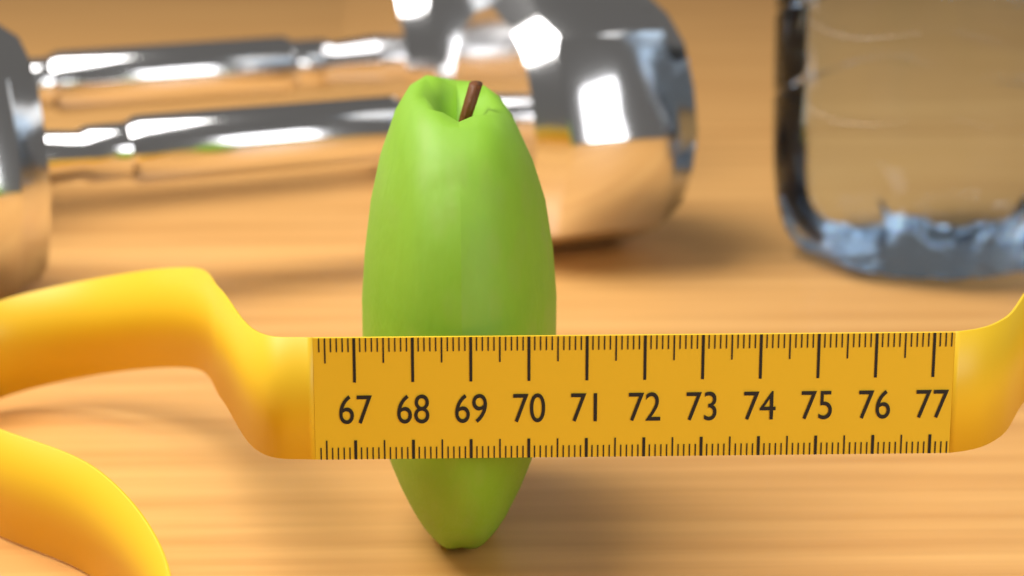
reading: 70.7 (no unit)
